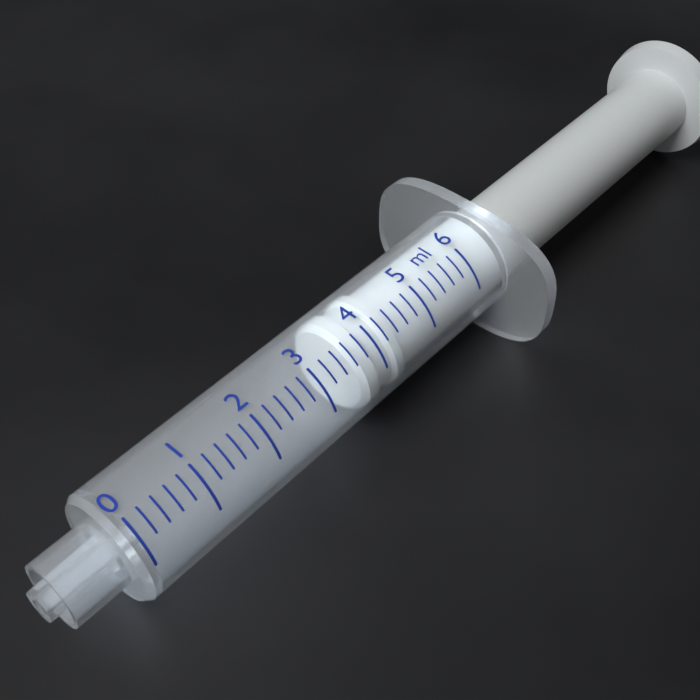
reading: 3.6 ml
